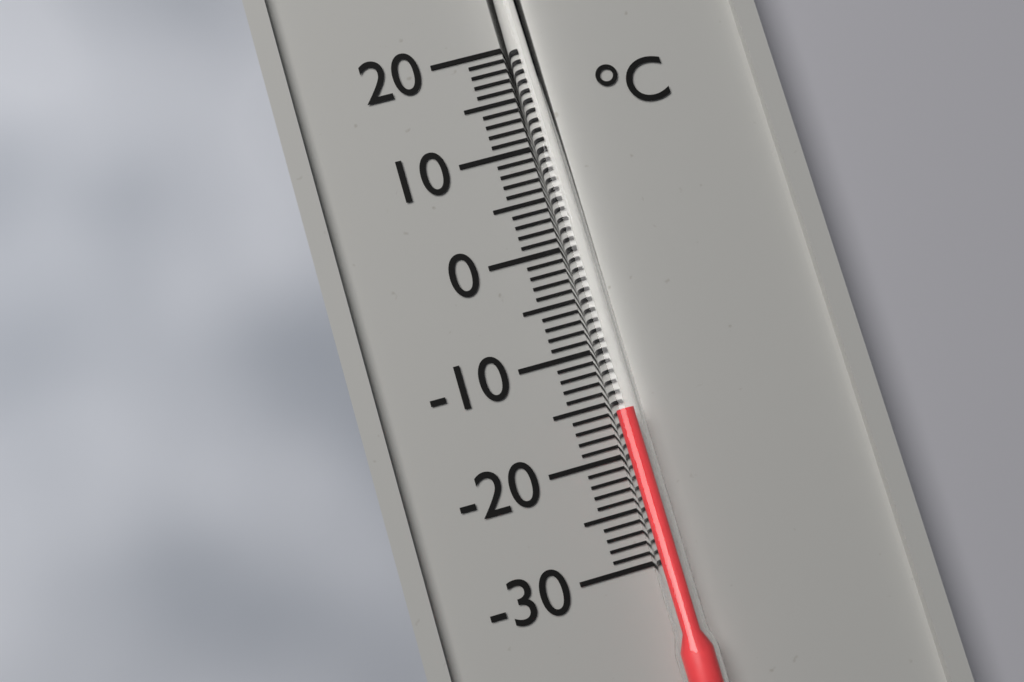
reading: -16 °C
